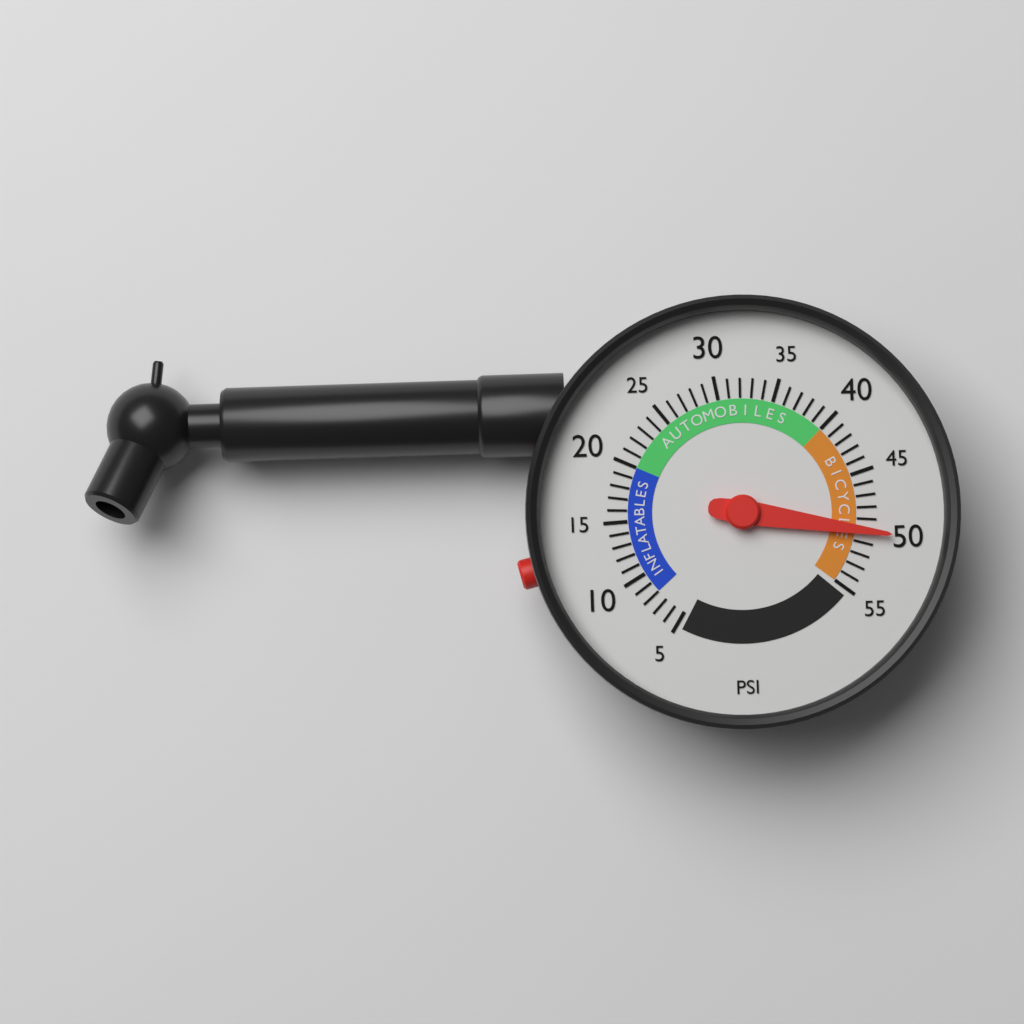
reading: 50 psi
